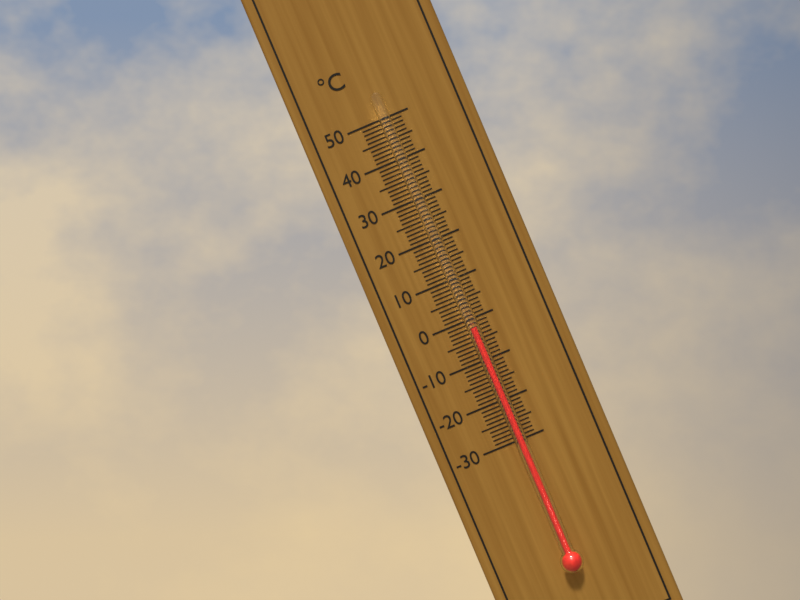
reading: -2 °C
